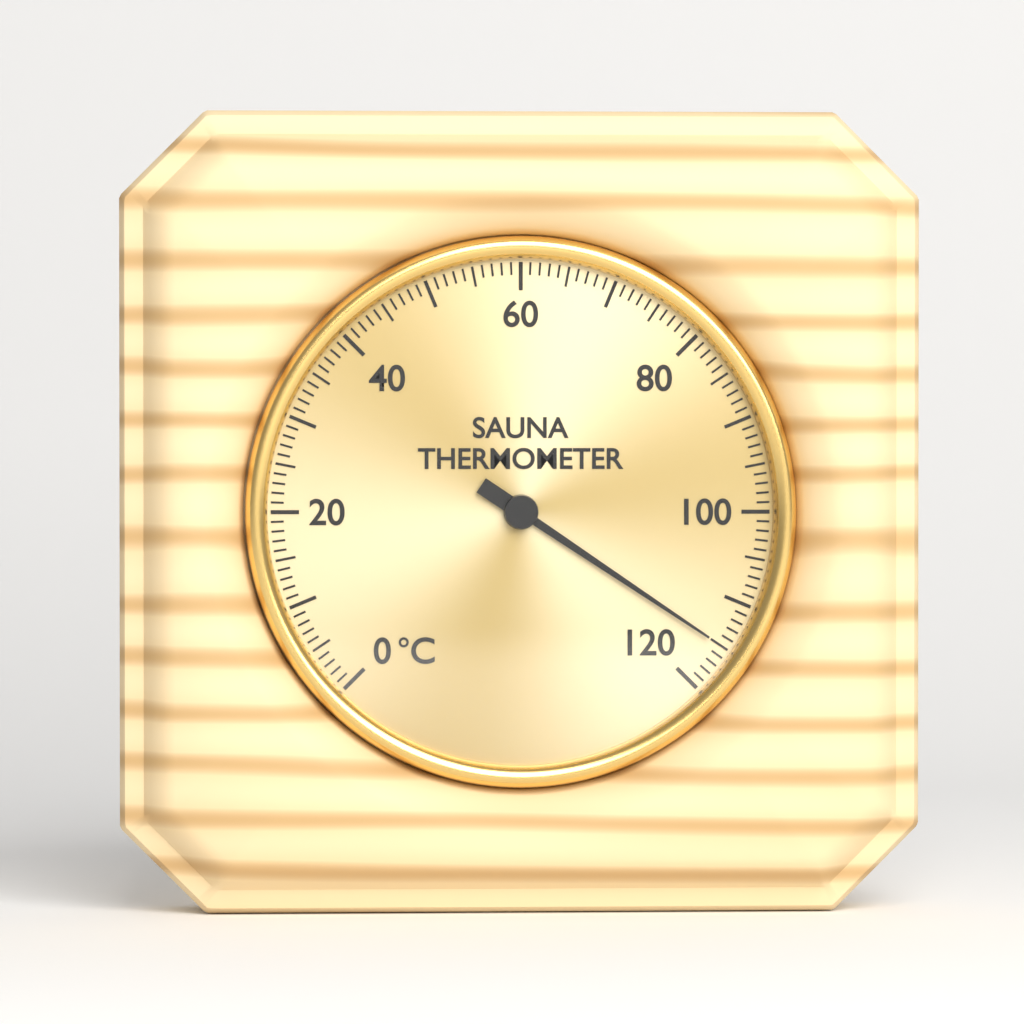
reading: 115 °C
